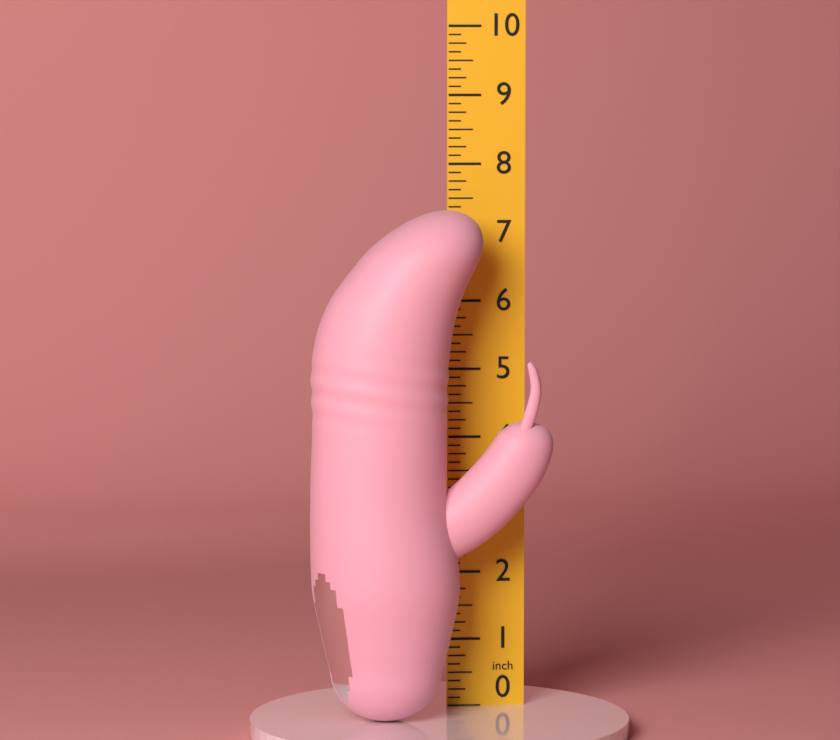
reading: 7.375 in
